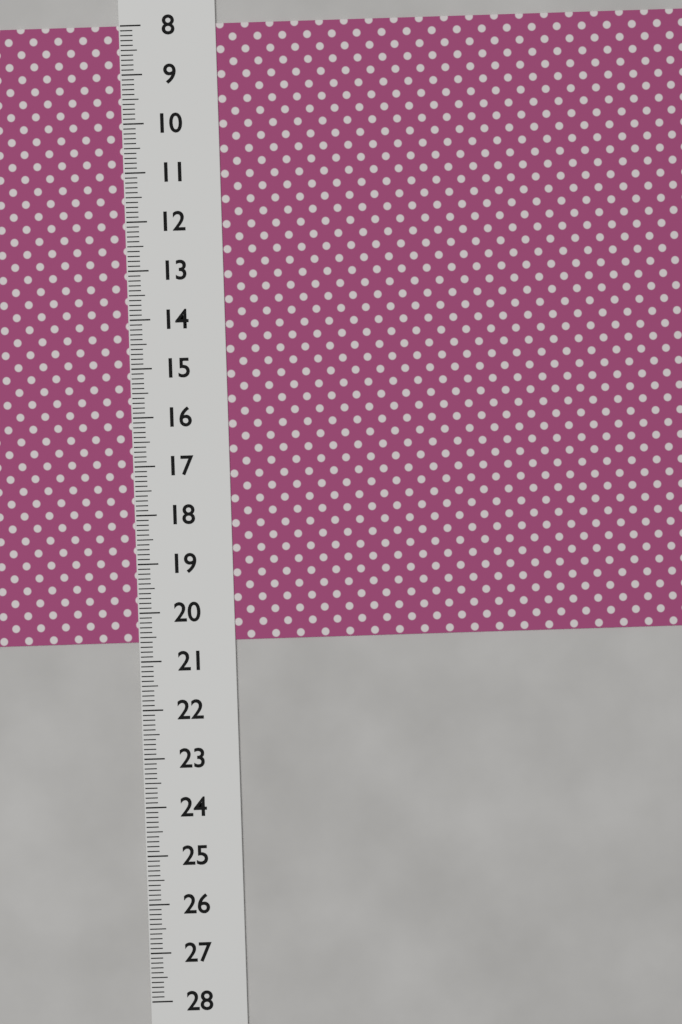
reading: 20.6 (no unit)
